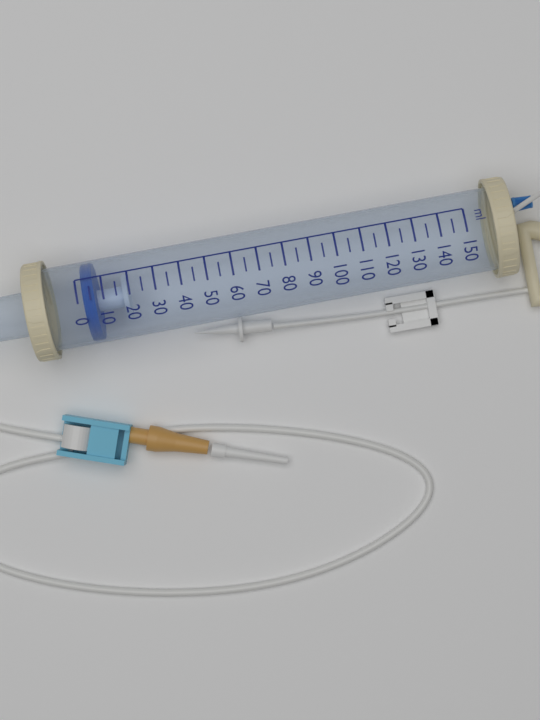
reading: 2 ml
